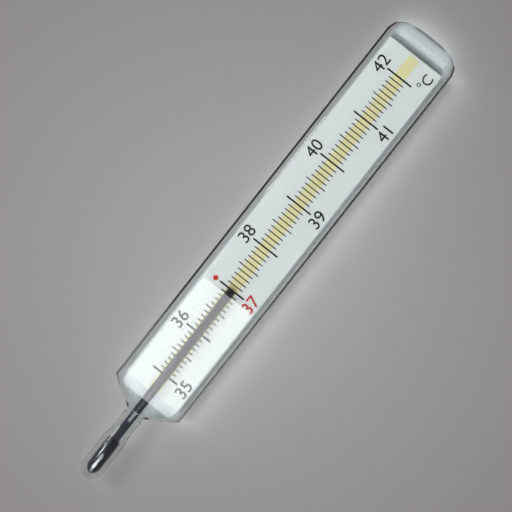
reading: 37.0 °C
